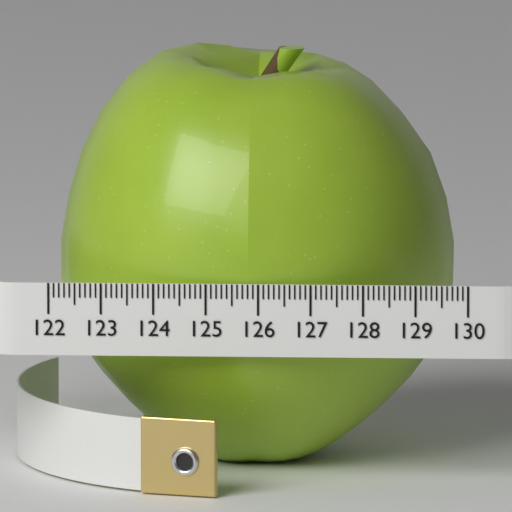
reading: 129.6 (no unit)
